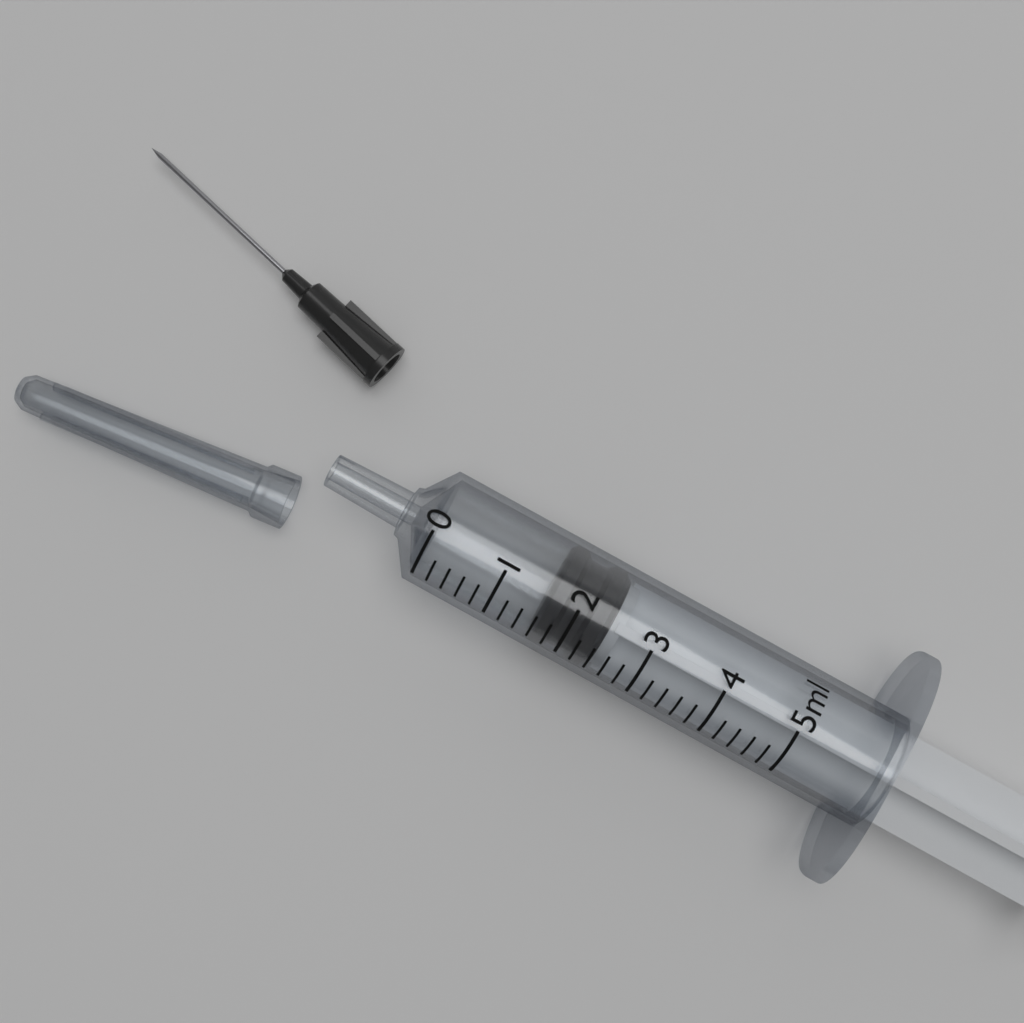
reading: 1.6 ml
